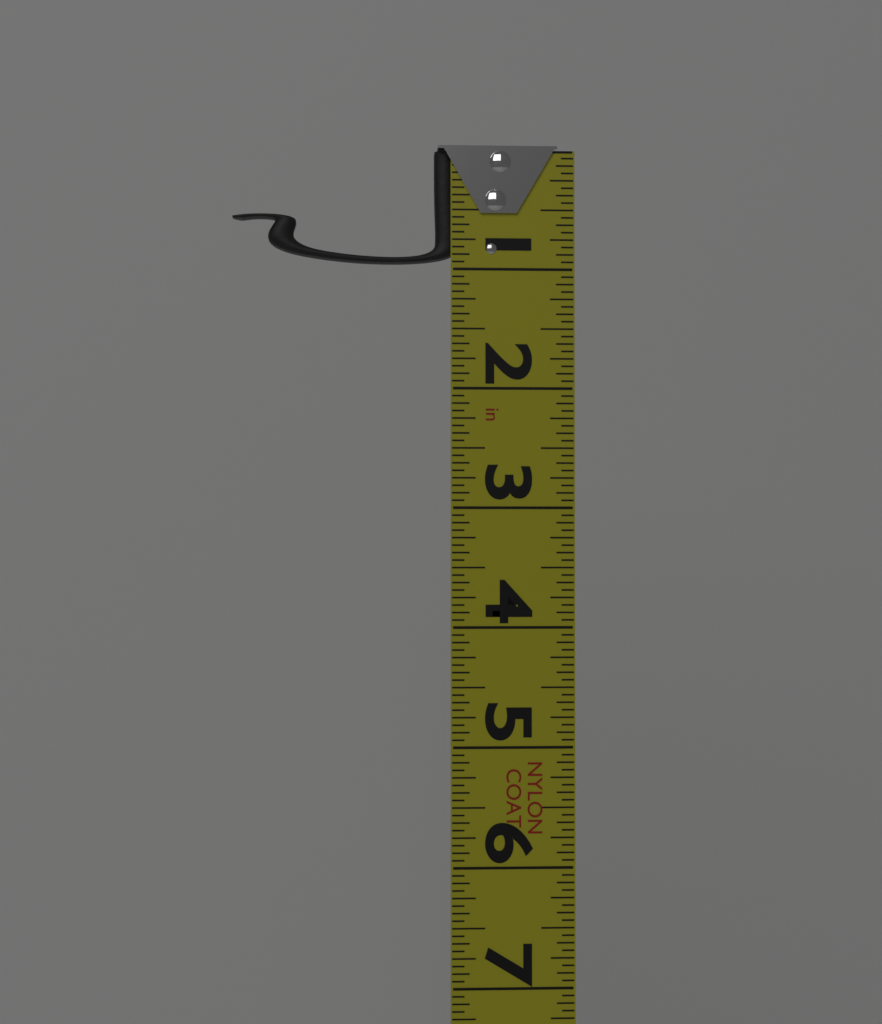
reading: 0.9375 in
